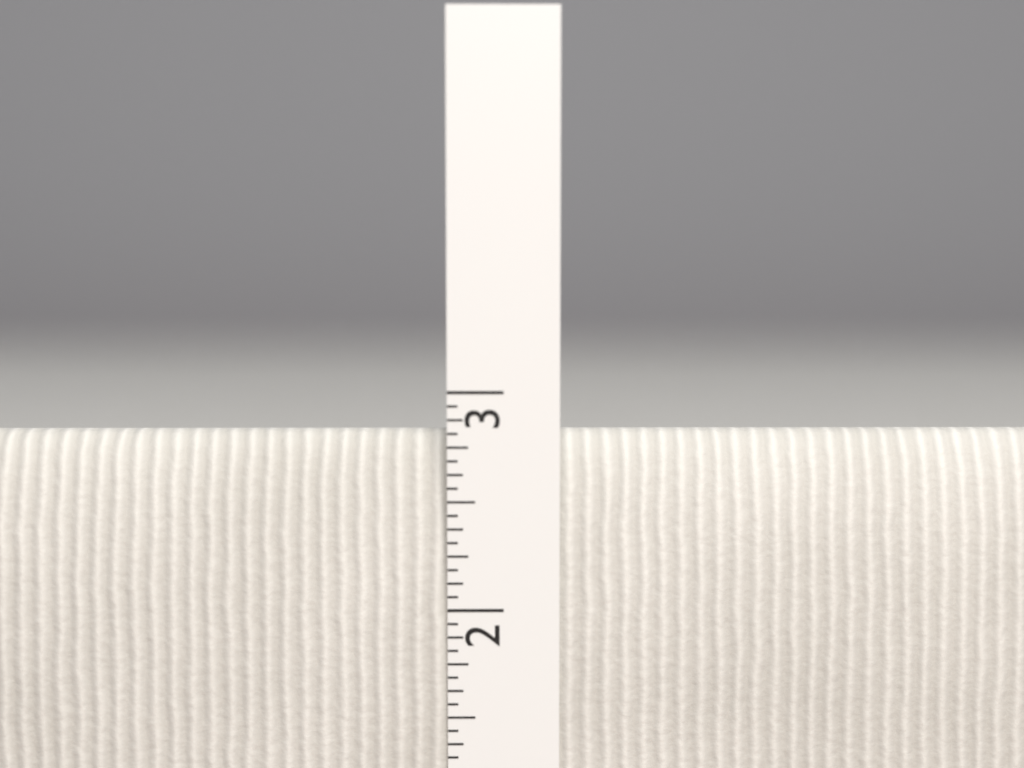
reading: 2.8125 in
